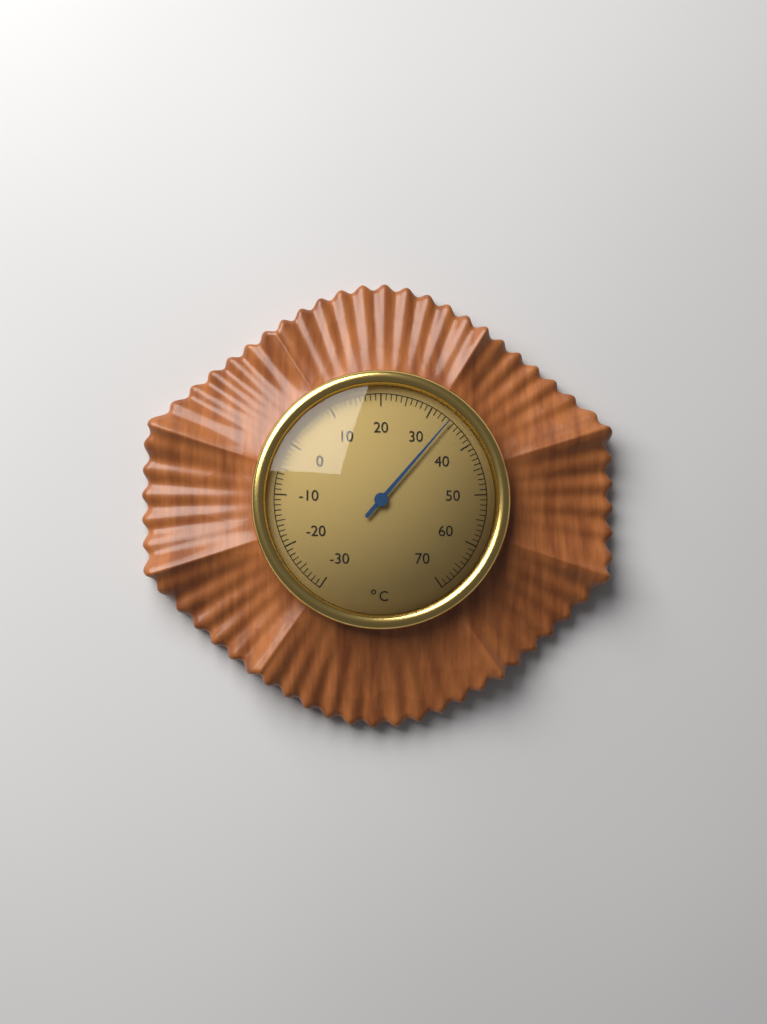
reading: 34 °C
